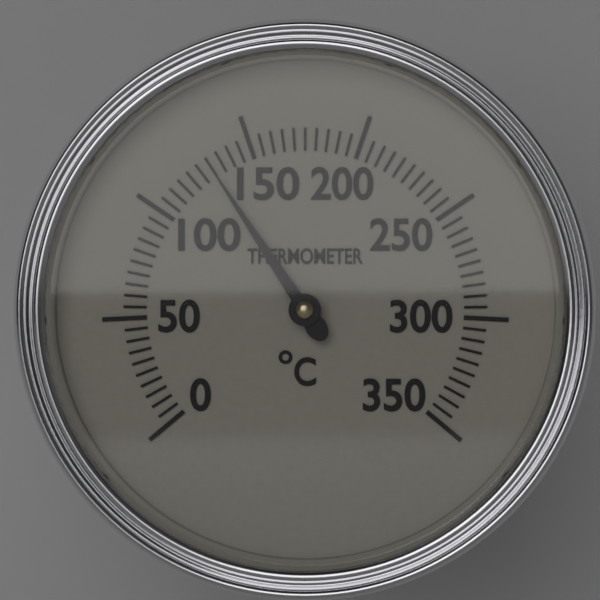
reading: 130 °C
